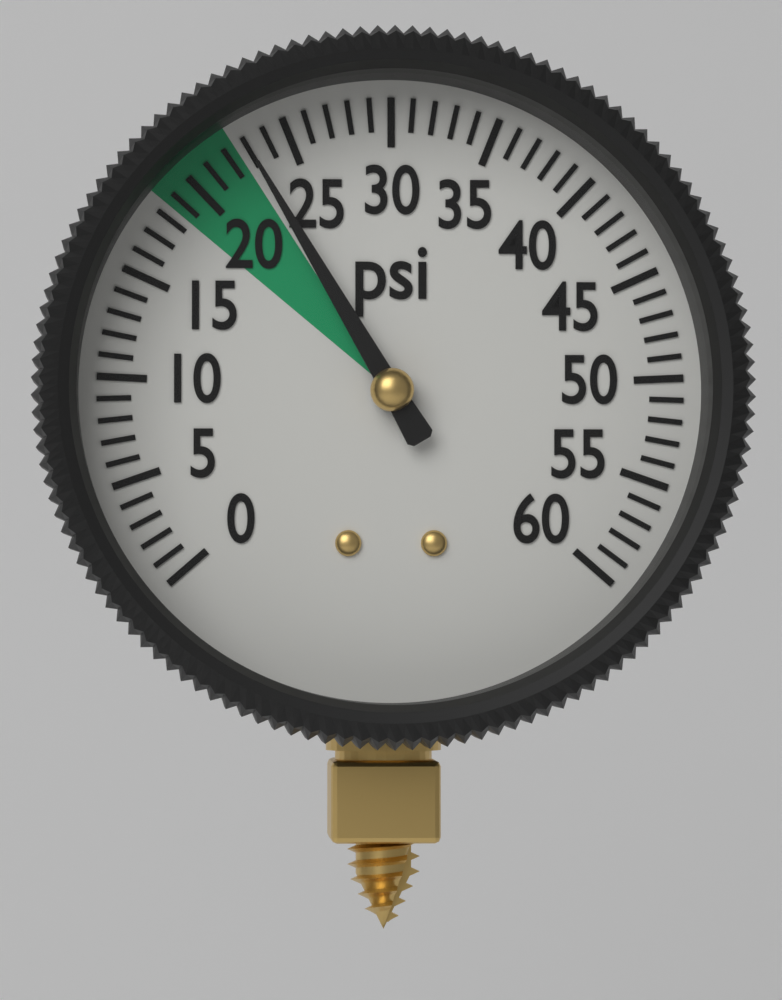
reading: 23 psi
